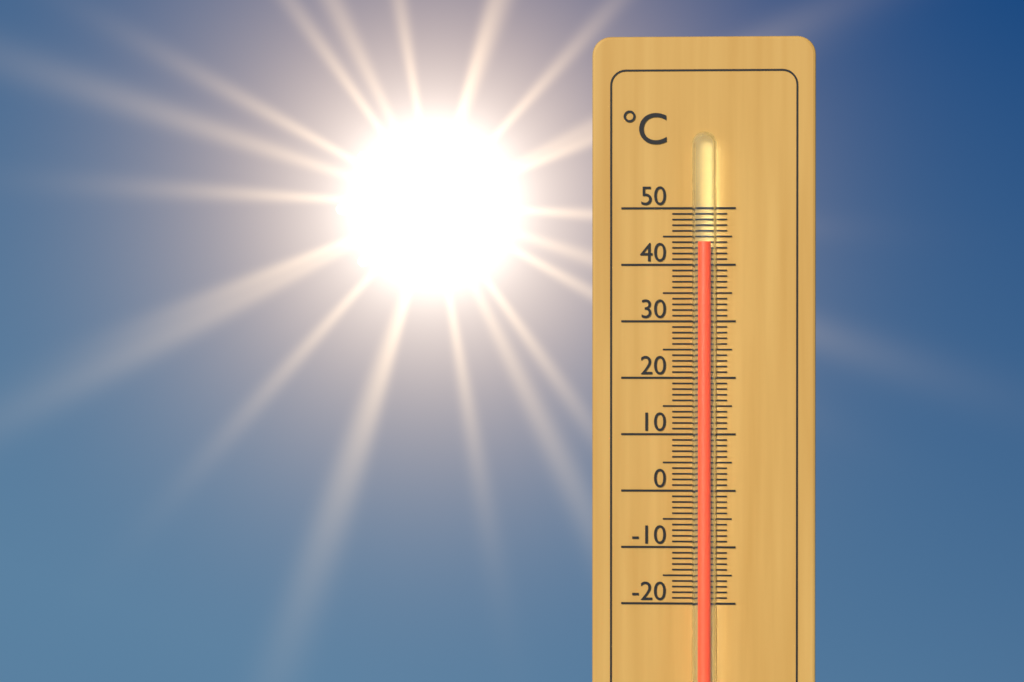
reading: 44 °C
